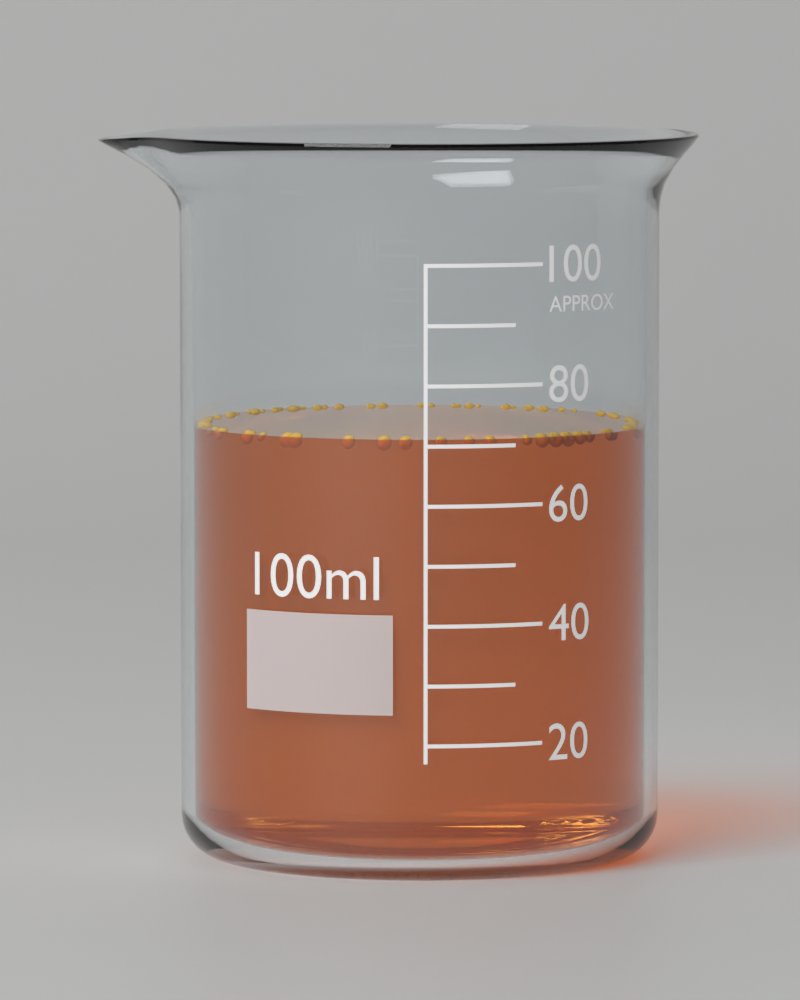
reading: 71 ml
